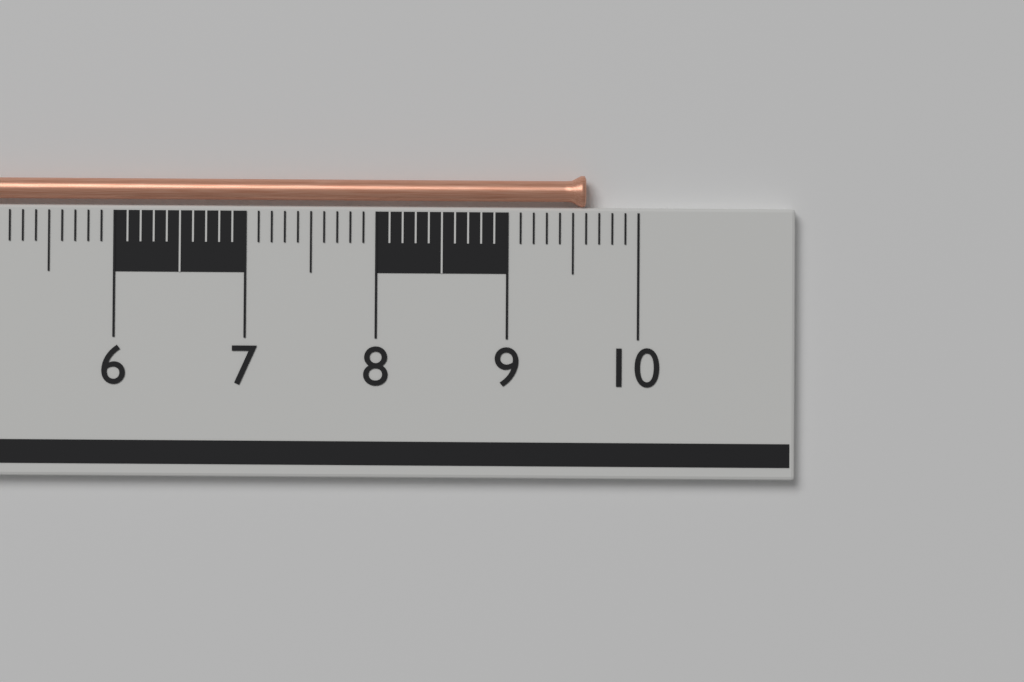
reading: 9.6 cm
